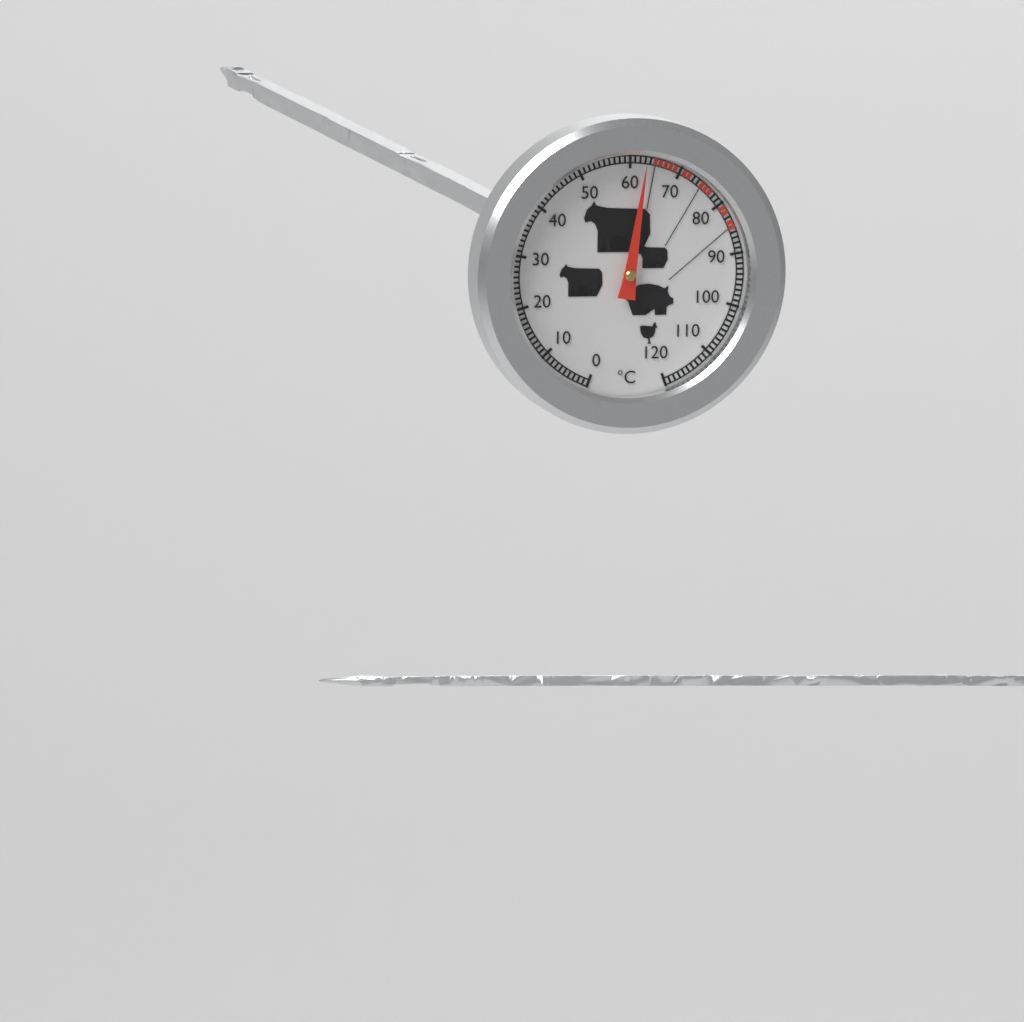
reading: 63 °C
